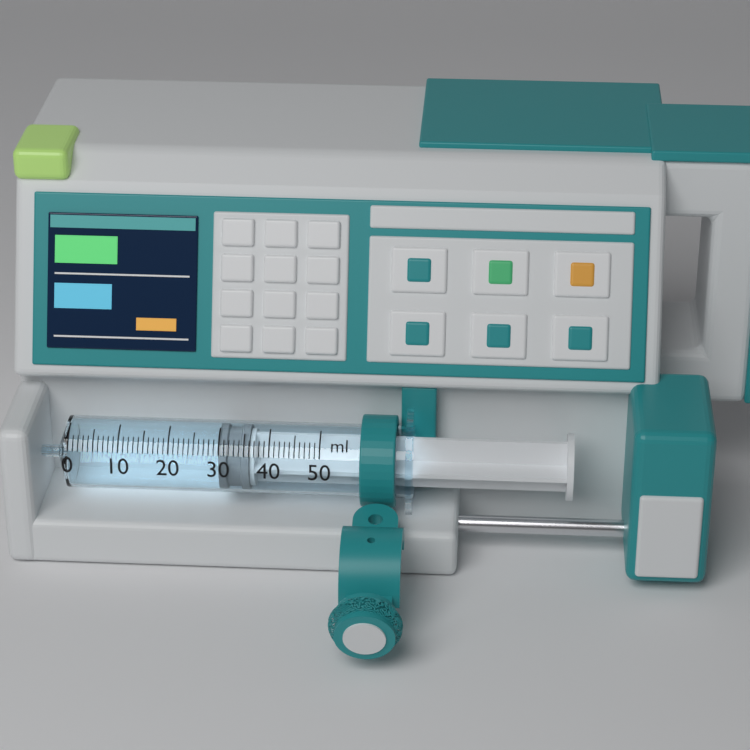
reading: 30 ml
